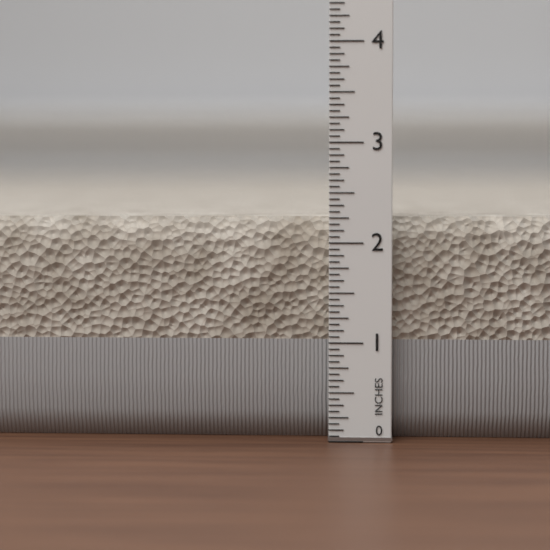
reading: 2.2500 in
